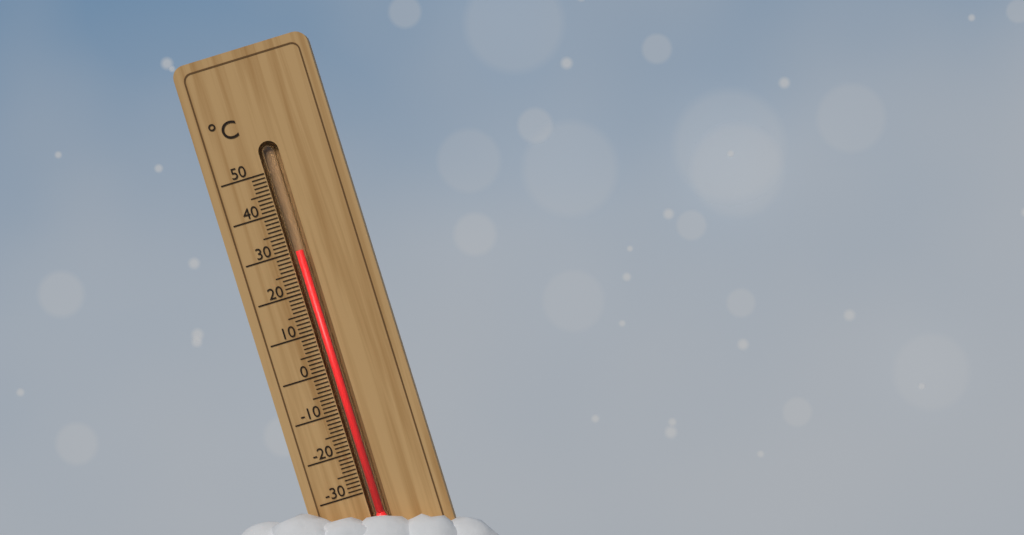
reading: 30 °C
